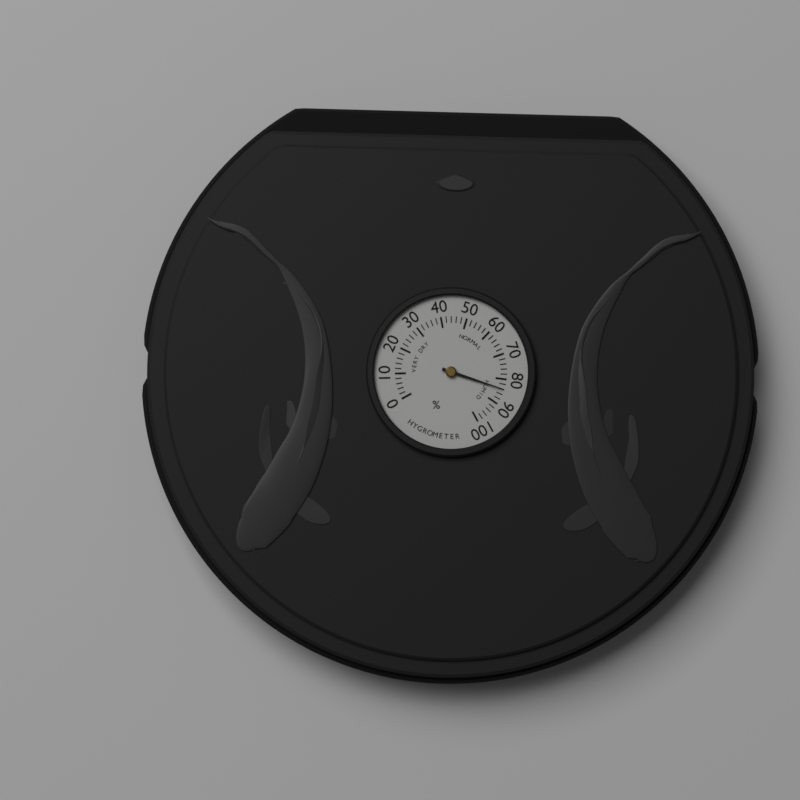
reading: 84 %
